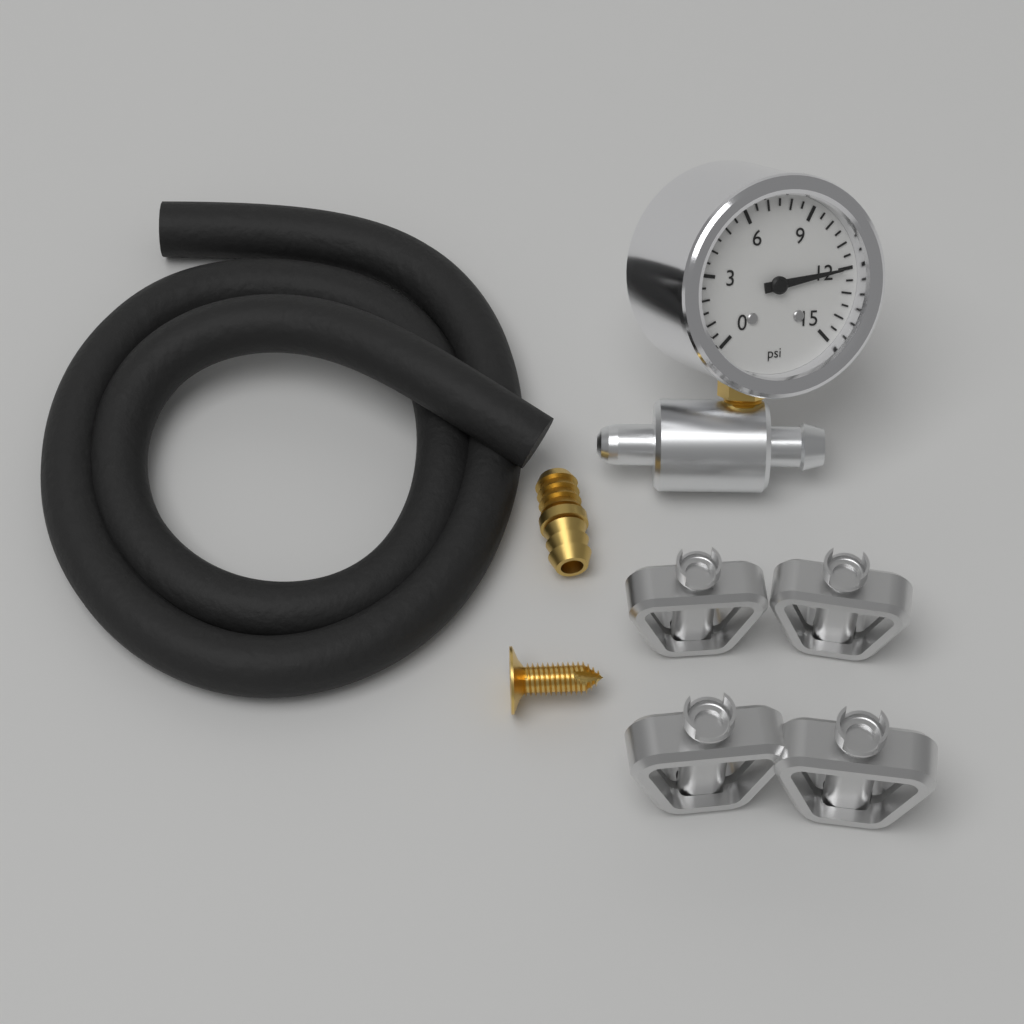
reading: 12.0 psi
